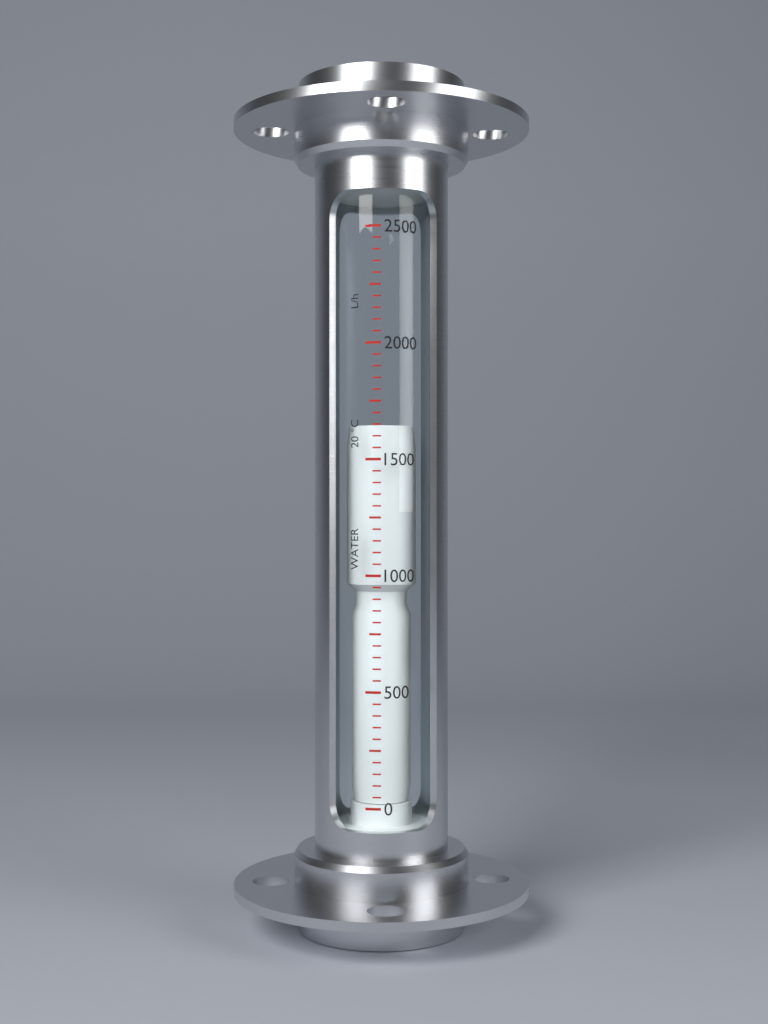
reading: 1650 L/h
